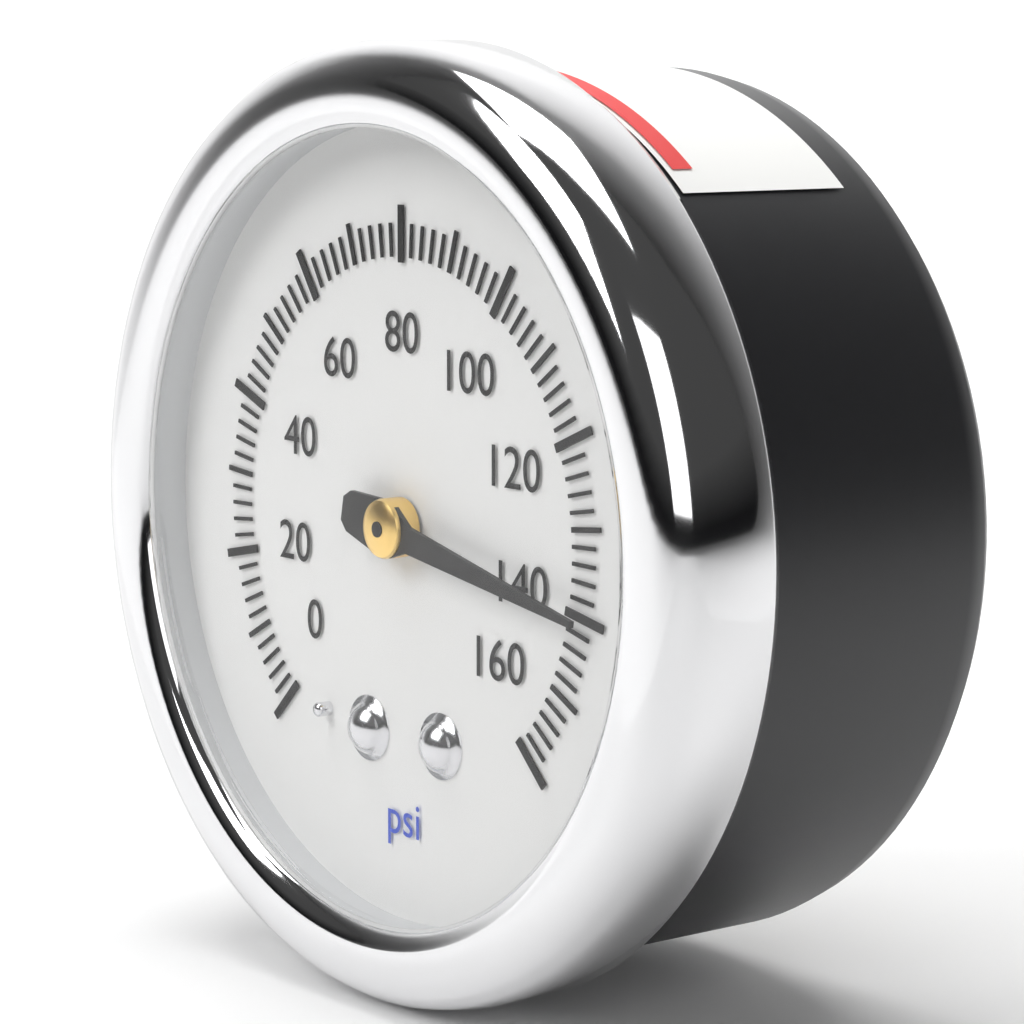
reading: 140 psi
